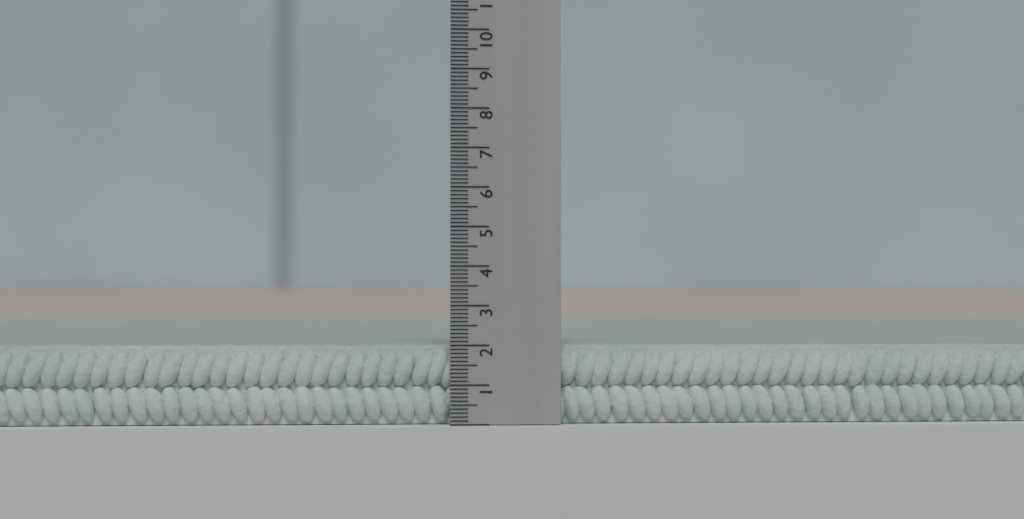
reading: 2.0 (no unit)
